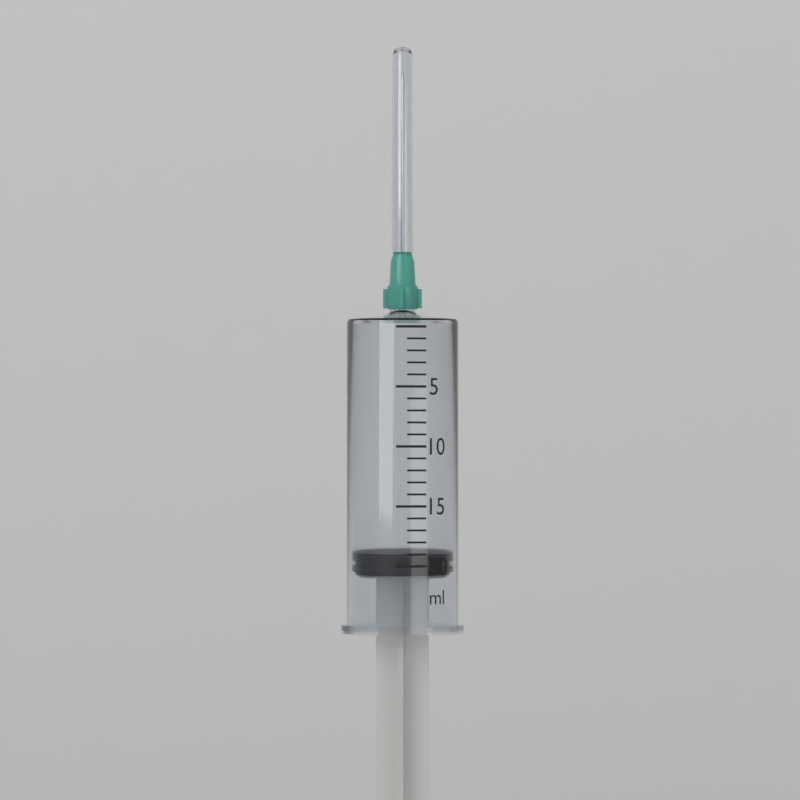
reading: 19 ml
